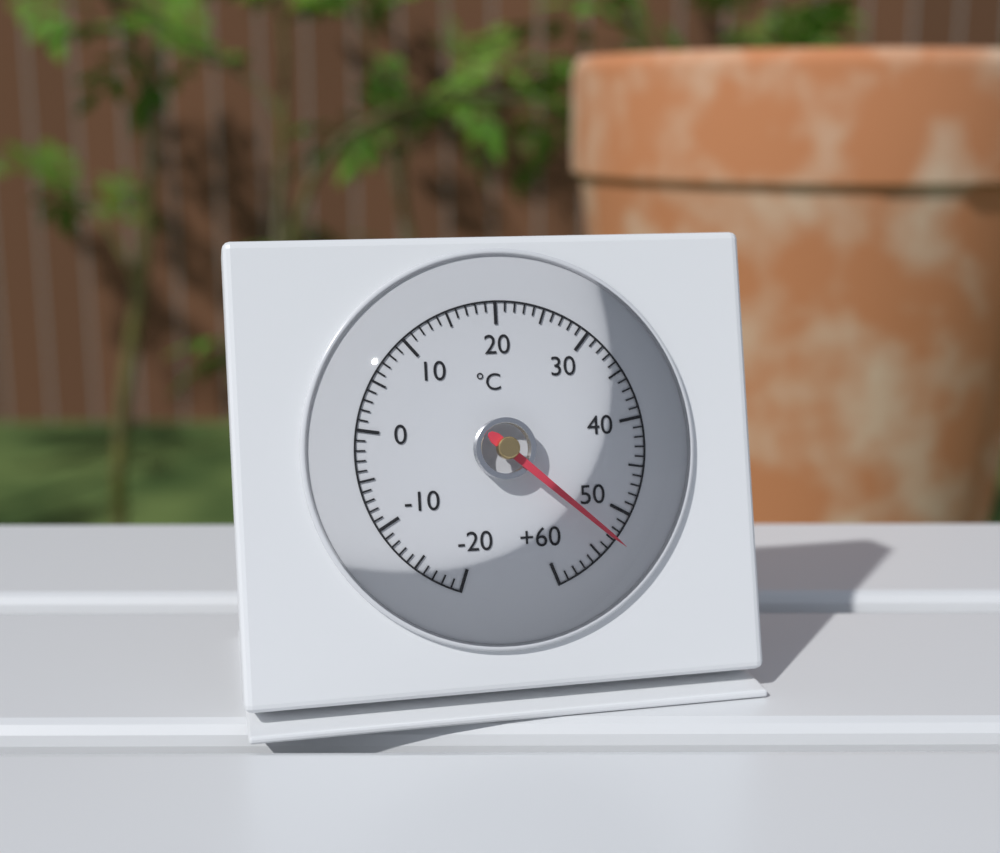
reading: 53 °C
